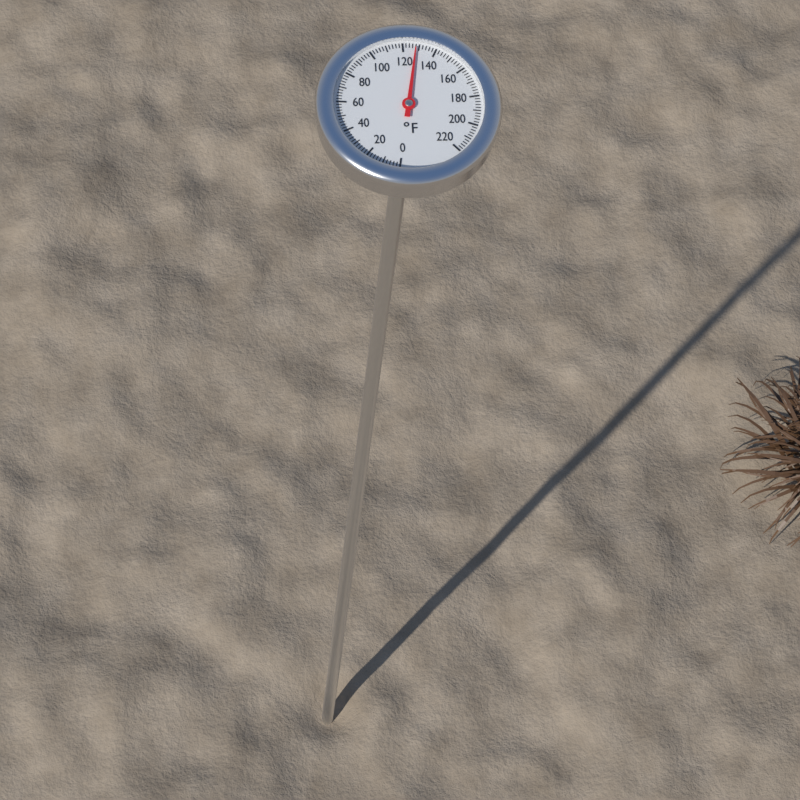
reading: 128 °F
